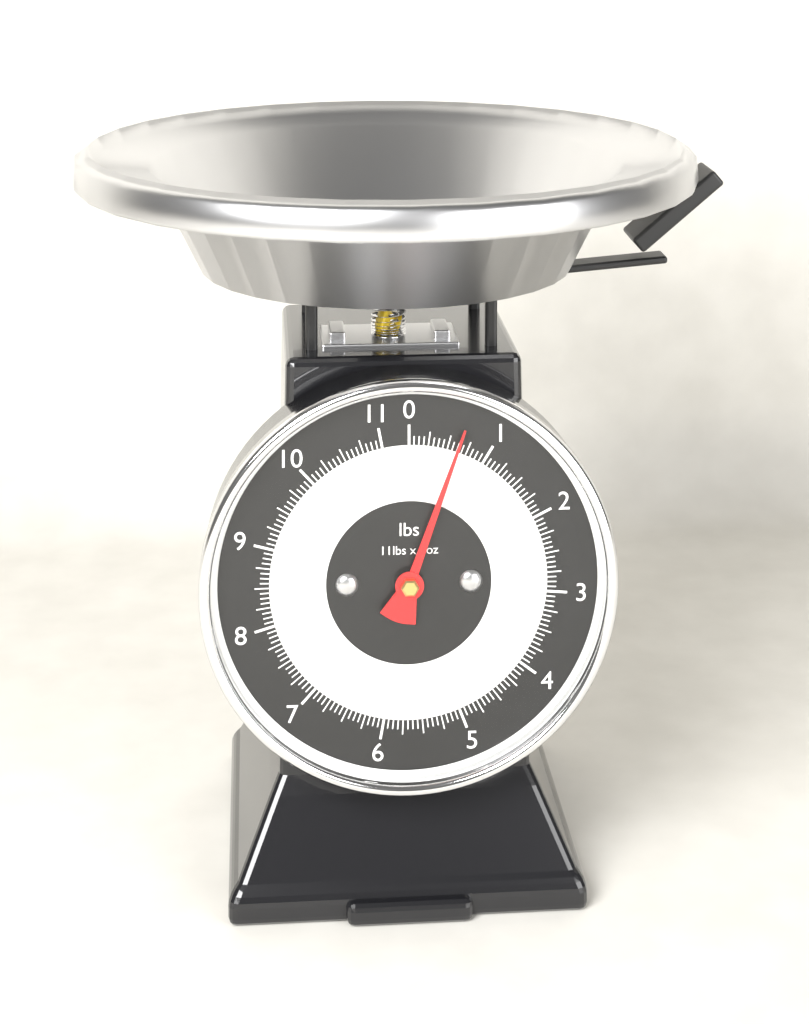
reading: 0.6250 lbs
